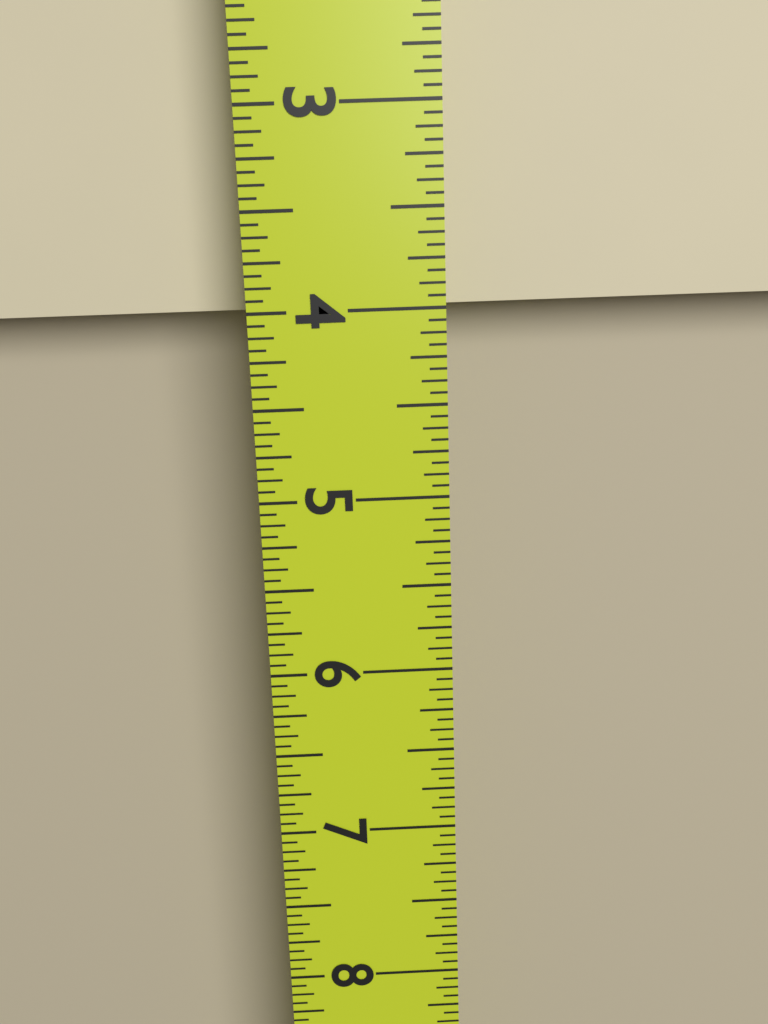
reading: 4.0000 in
